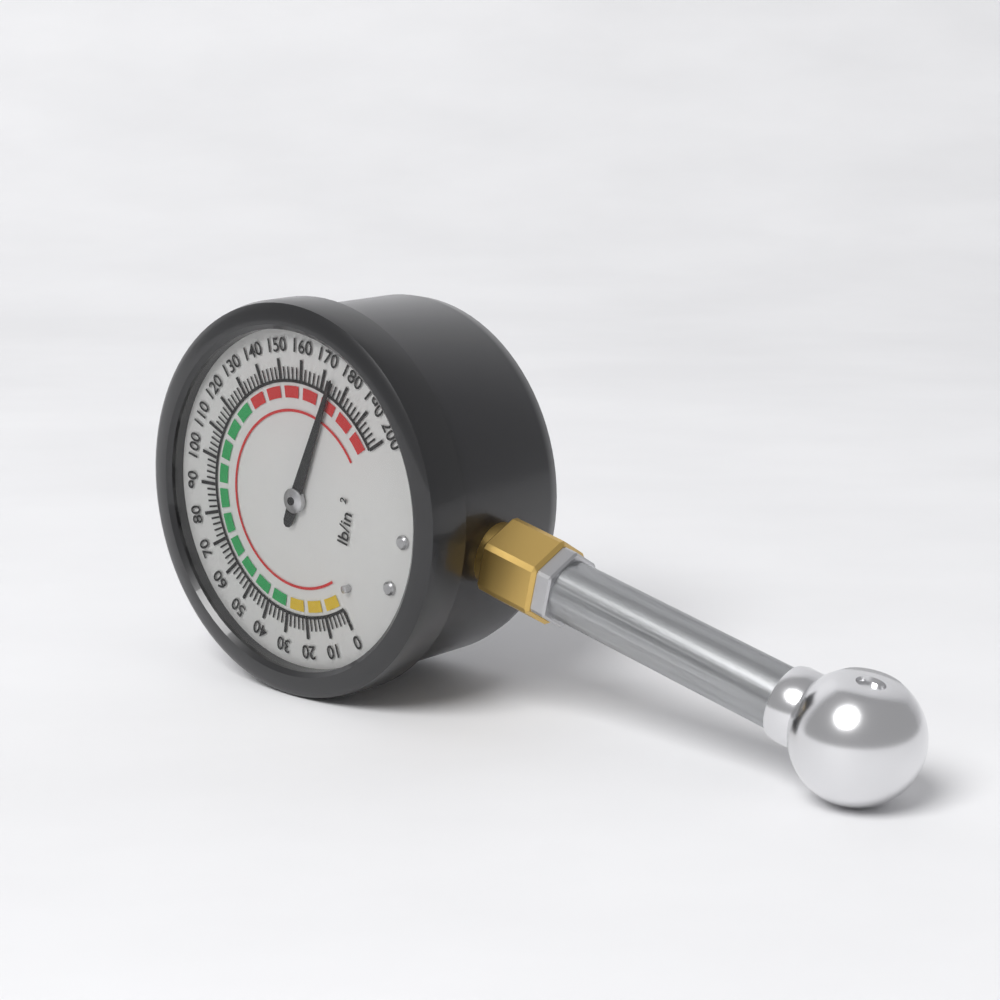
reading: 174 psi
